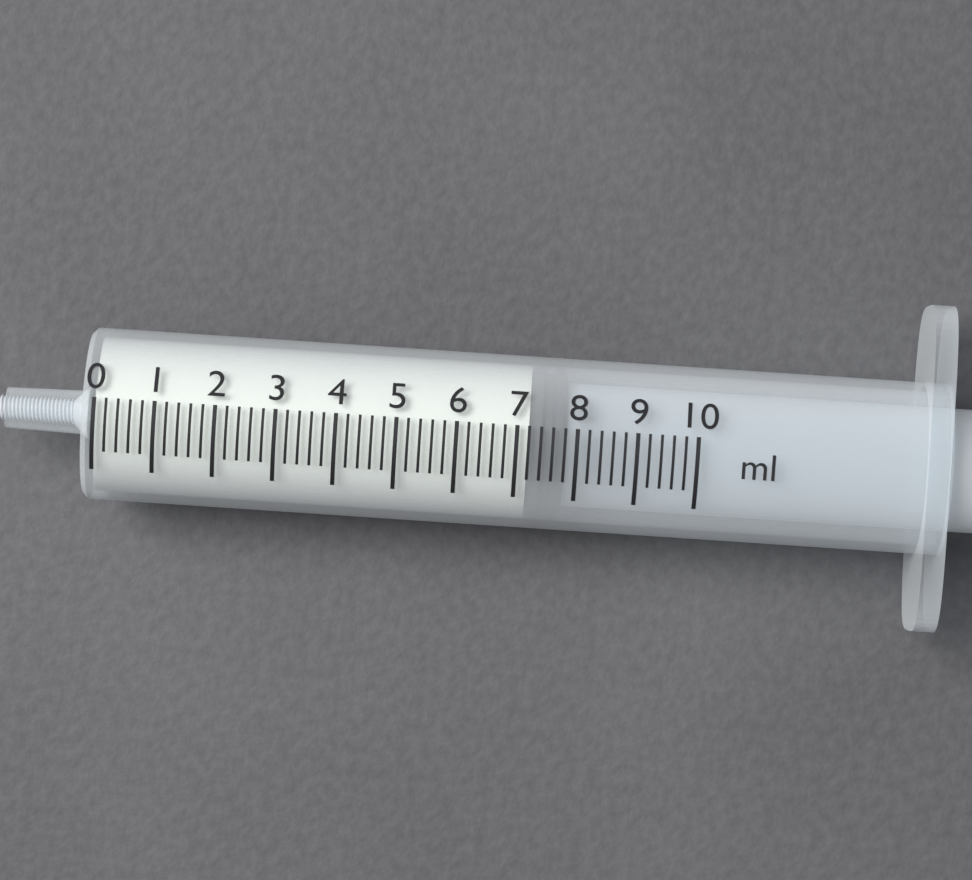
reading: 7.2 ml
